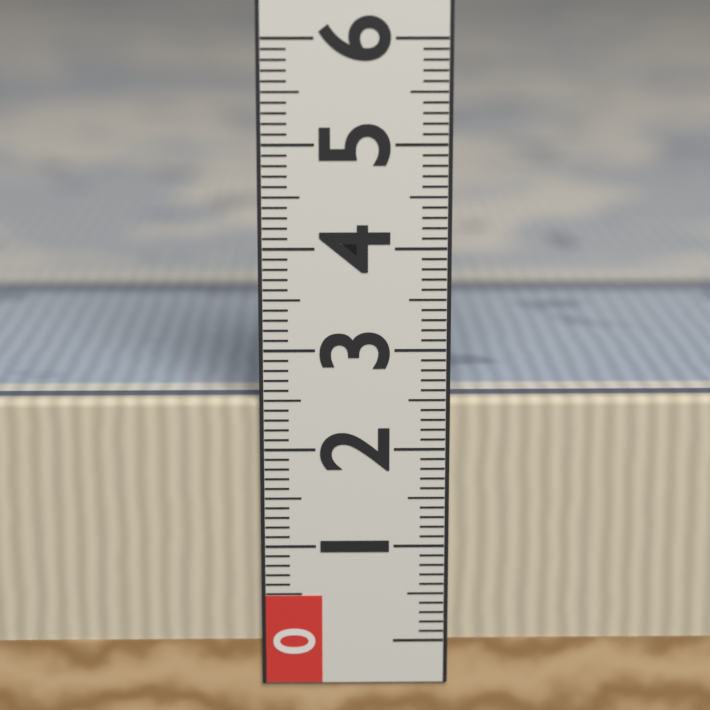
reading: 2.5 (no unit)
